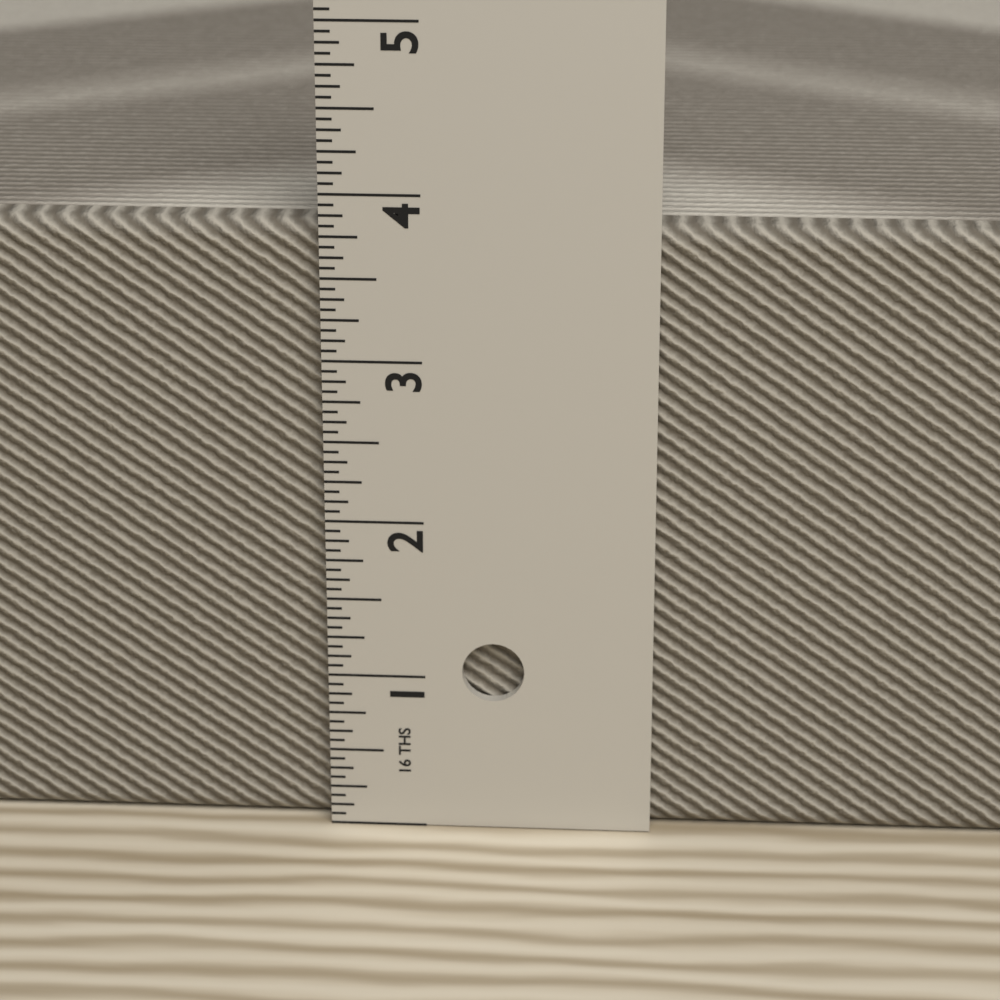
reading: 3.8125 in
